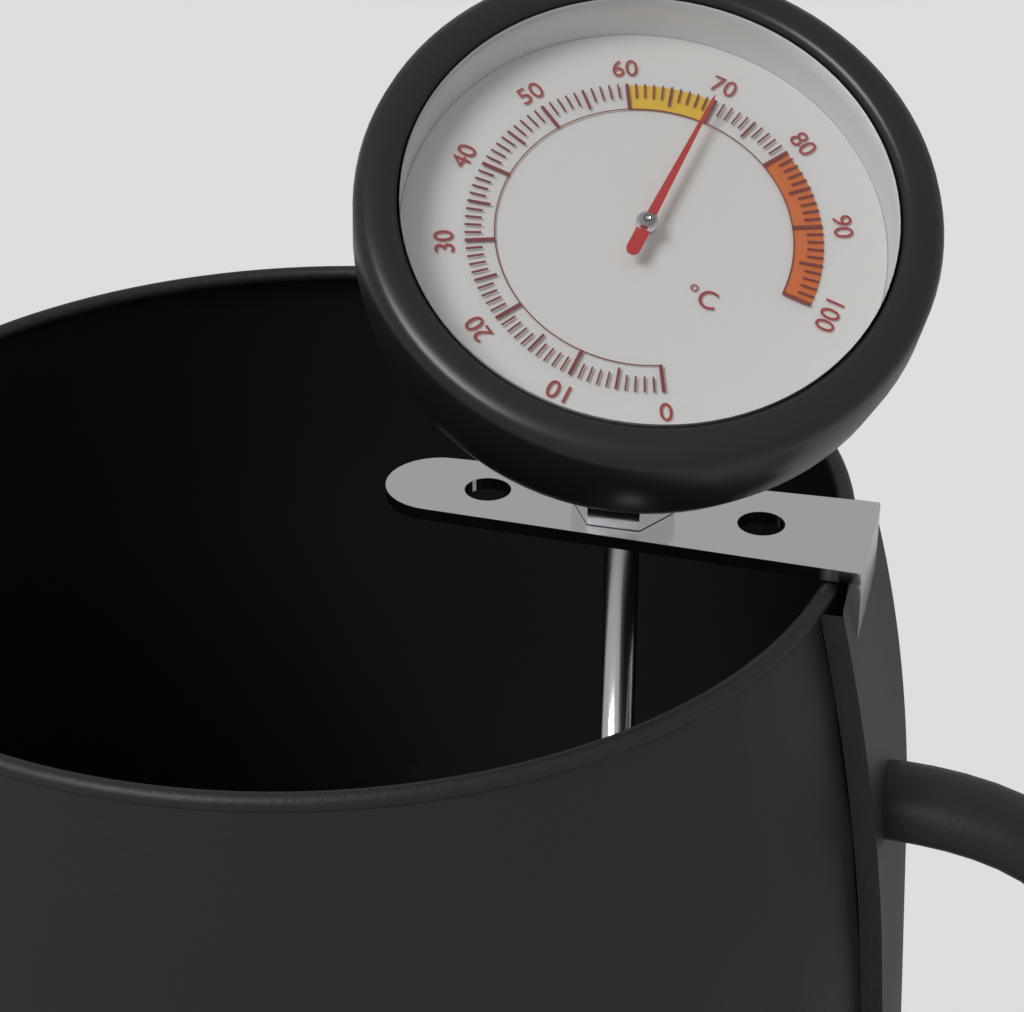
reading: 70 °C
